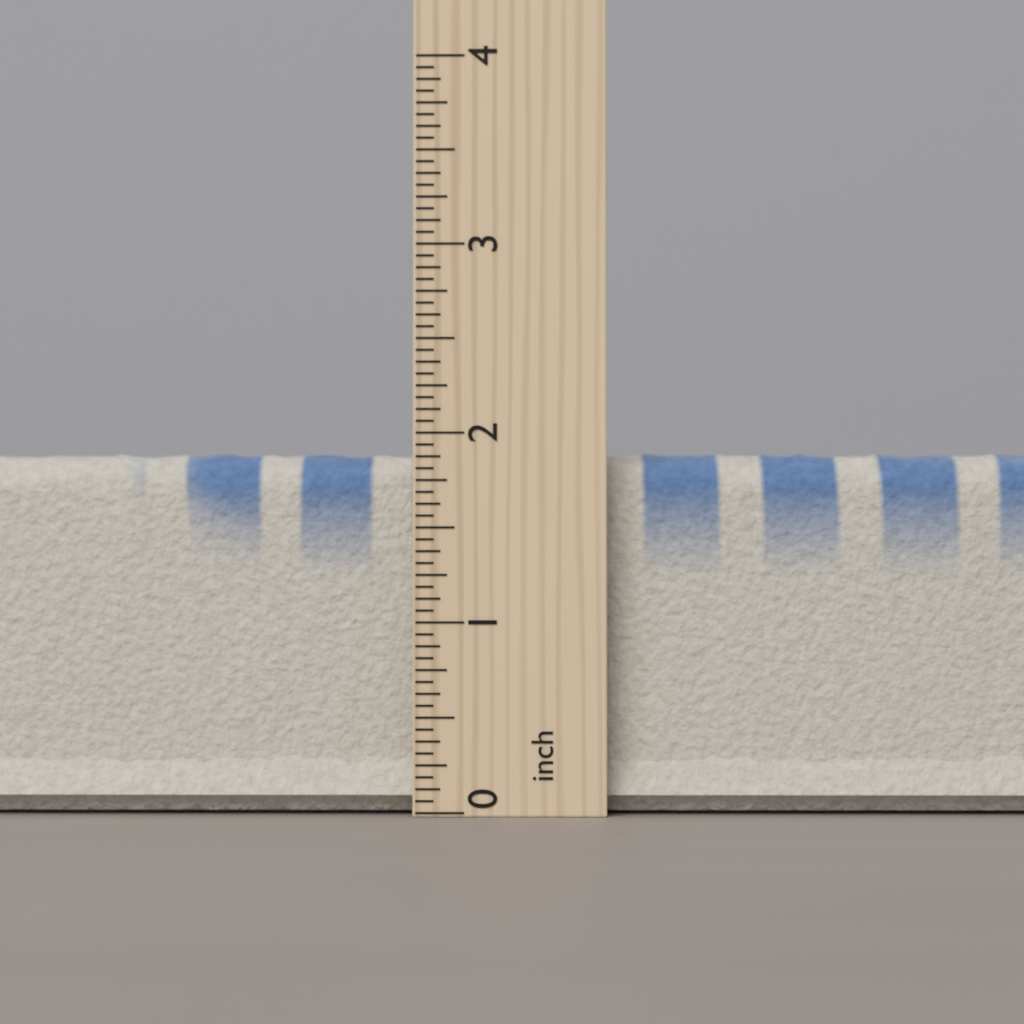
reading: 2.0000 inch
